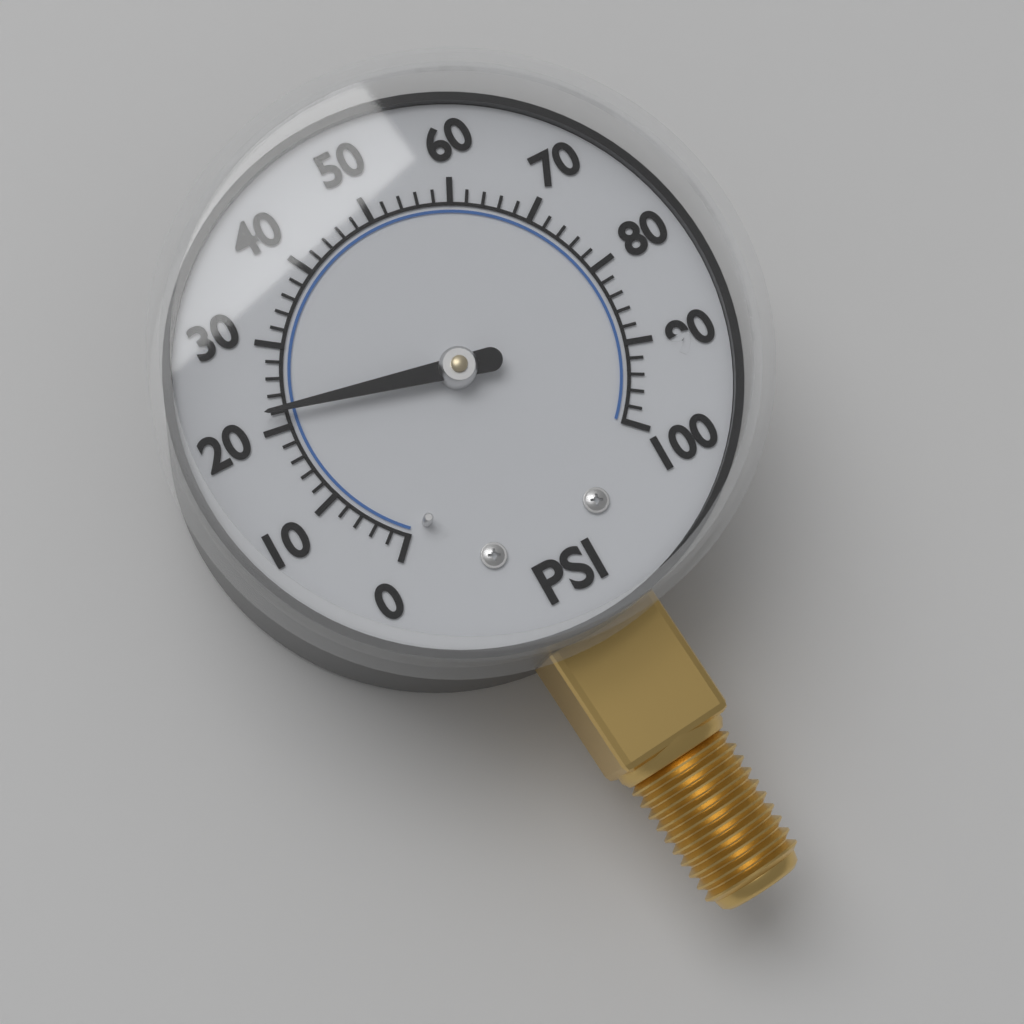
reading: 22 psi
